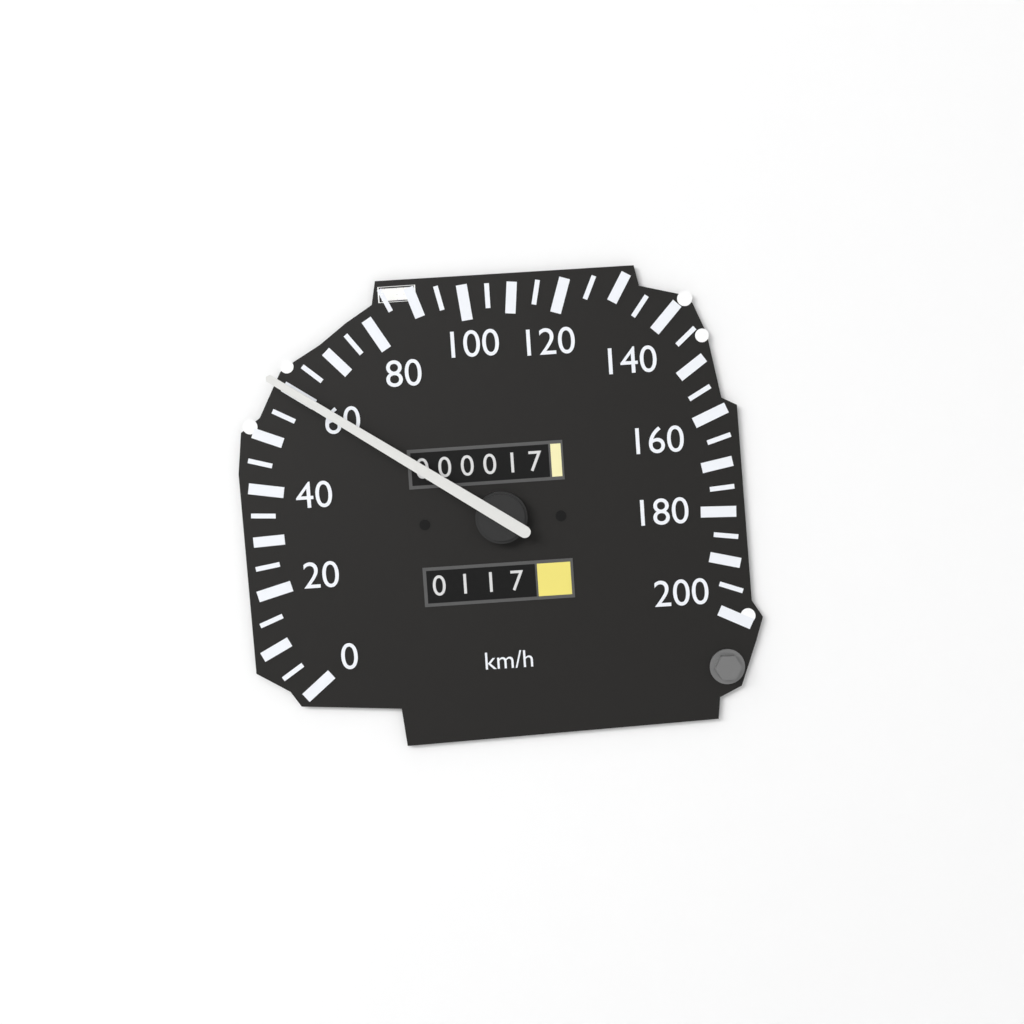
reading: 60 km/h
